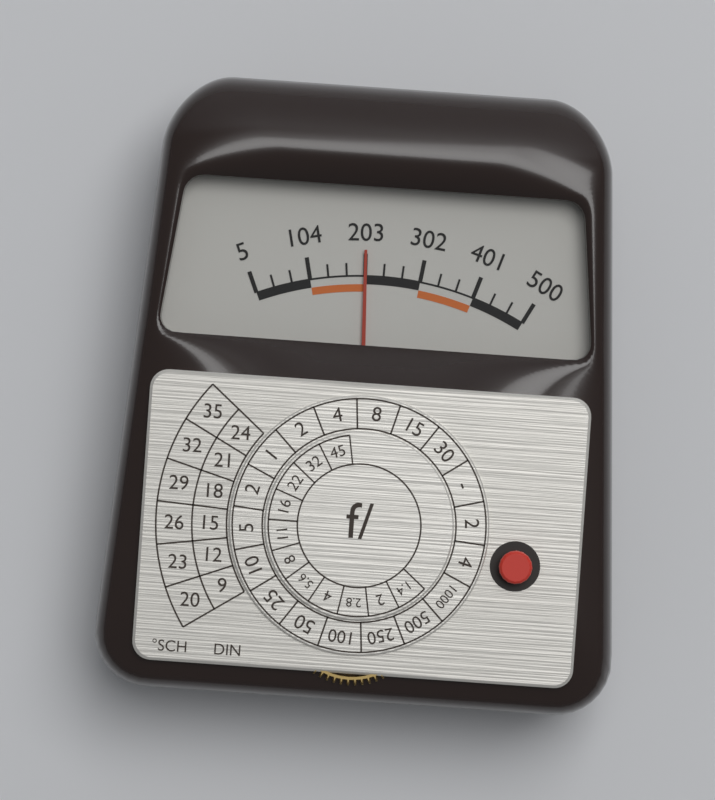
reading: 203 (no unit)
